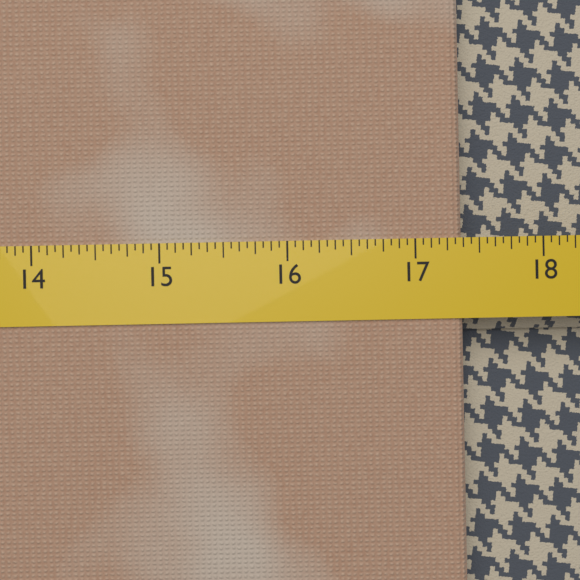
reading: 17.3750 (no unit)
